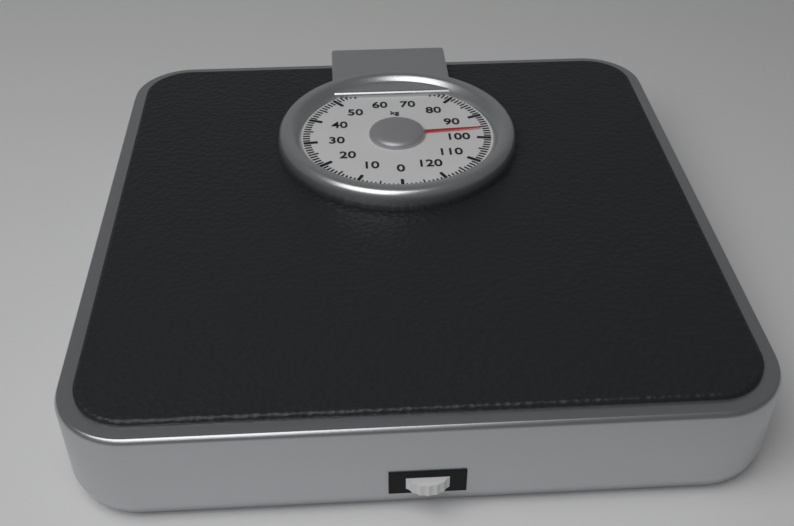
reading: 96 kg
